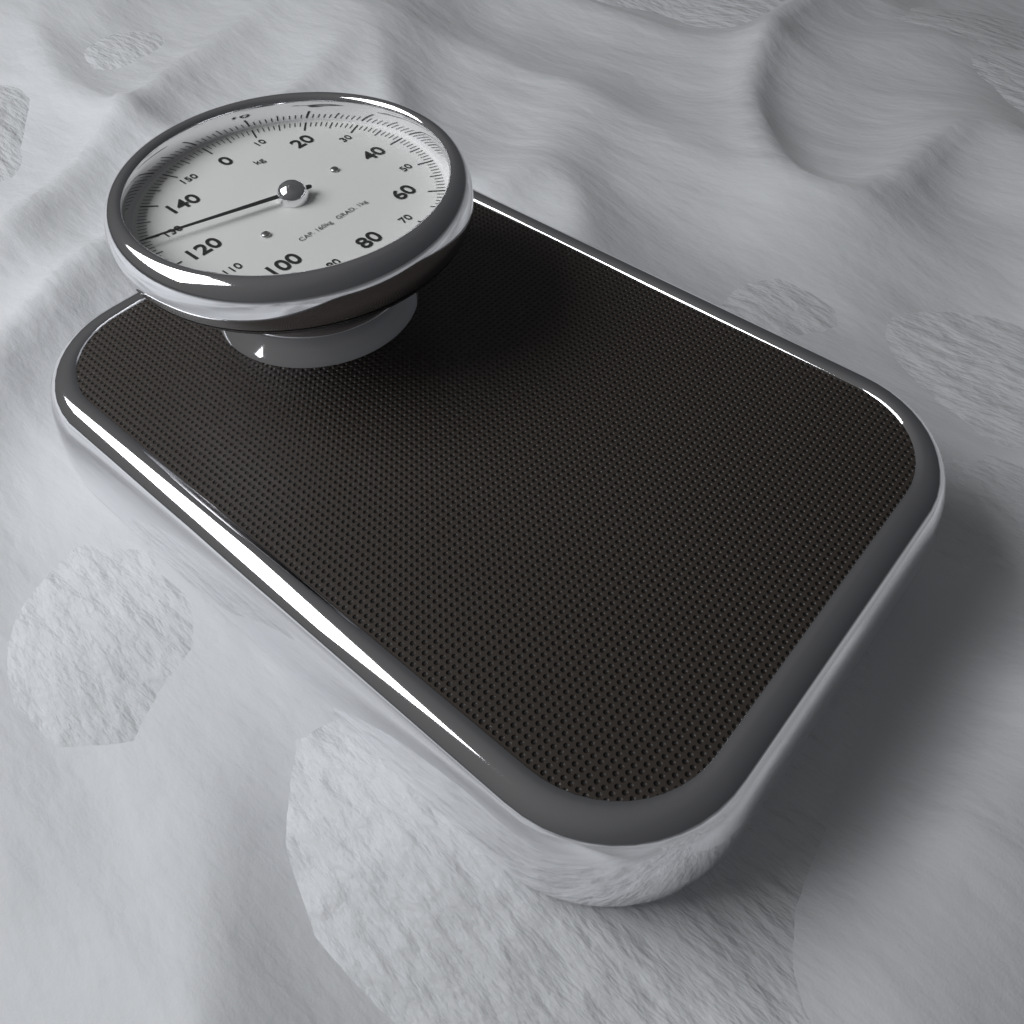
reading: 128 kg
